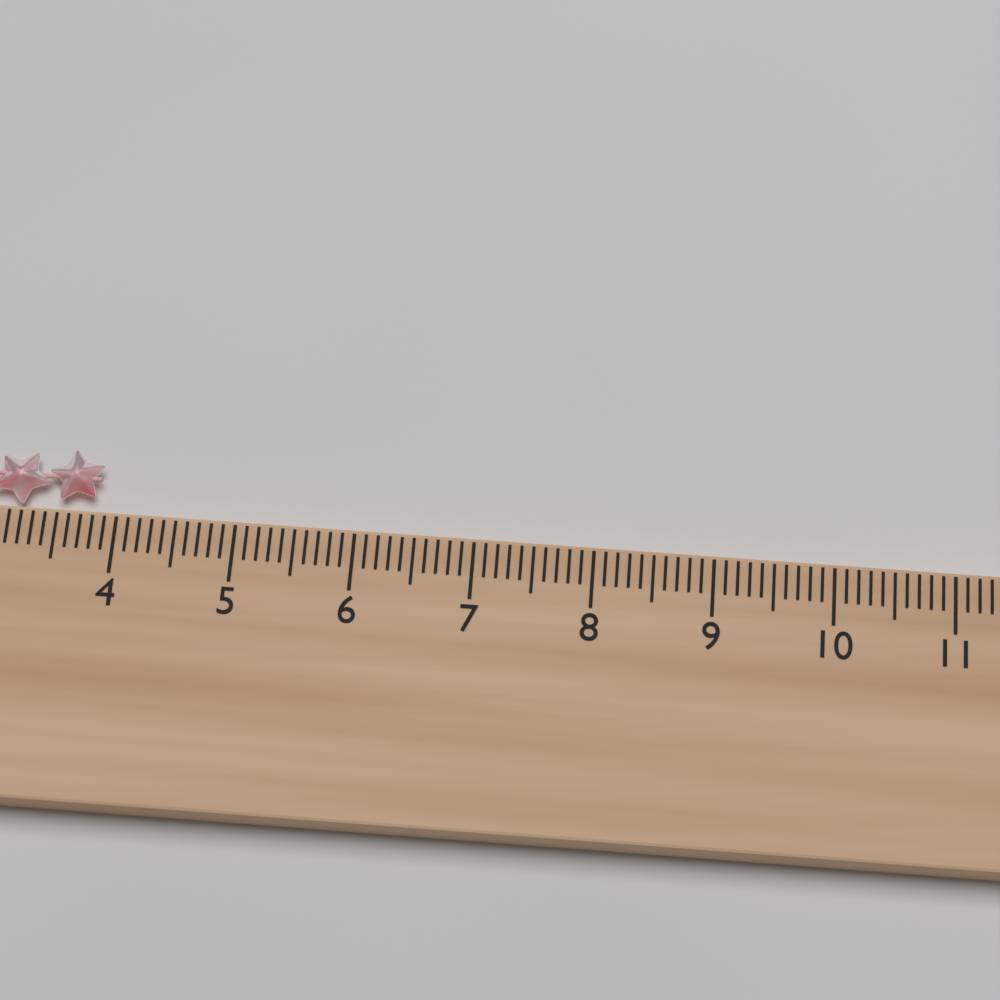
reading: 3.8 cm
